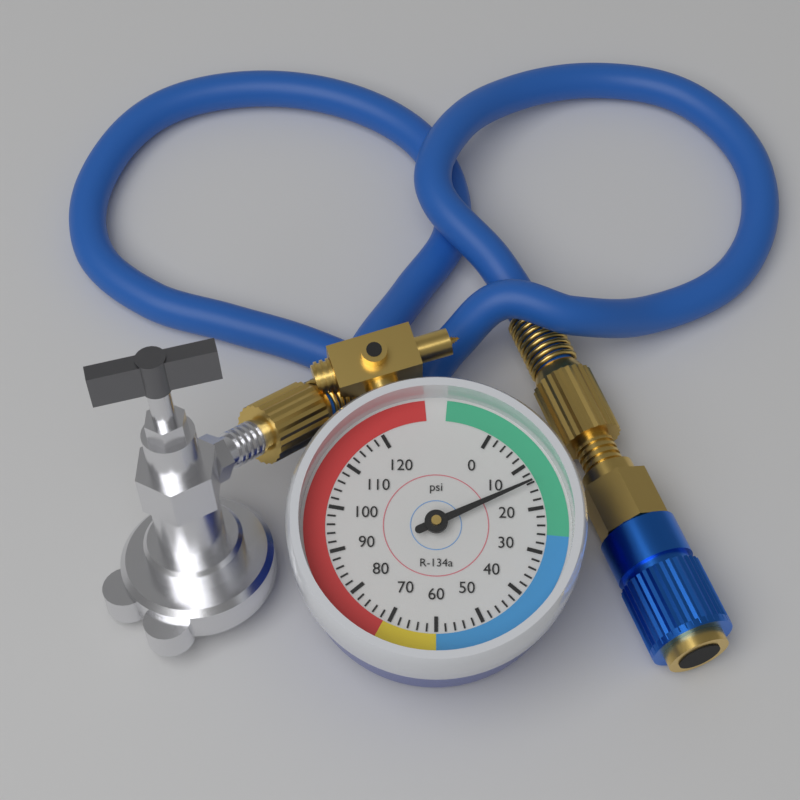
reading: 14 psi
